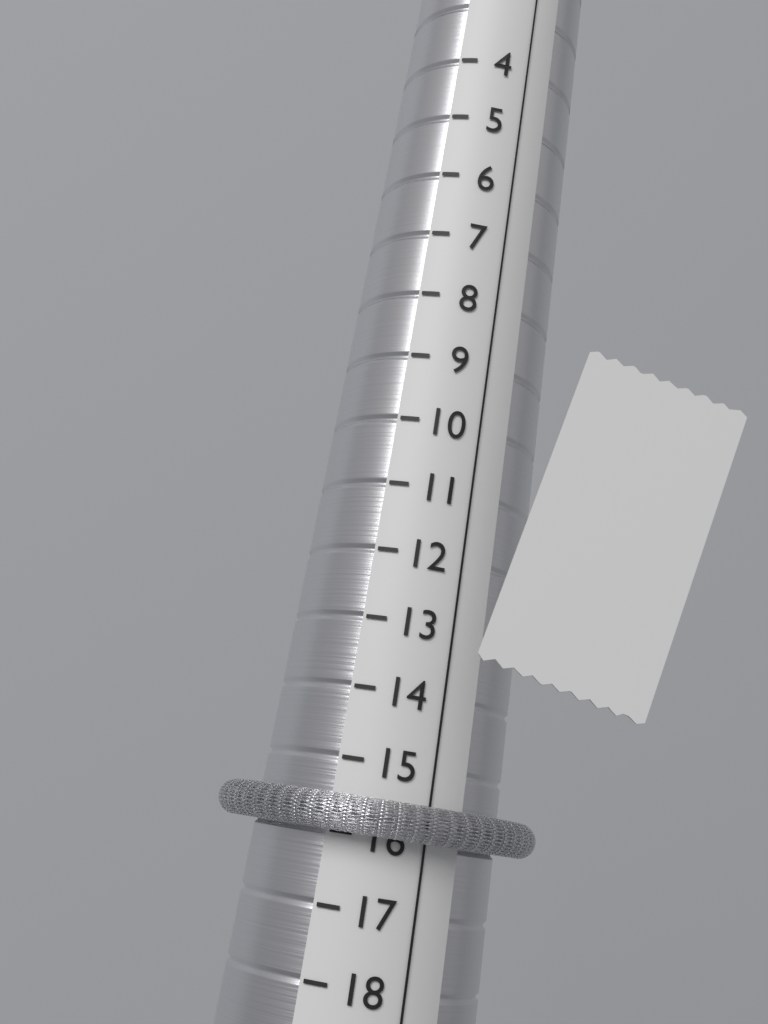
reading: 16 (no unit)
